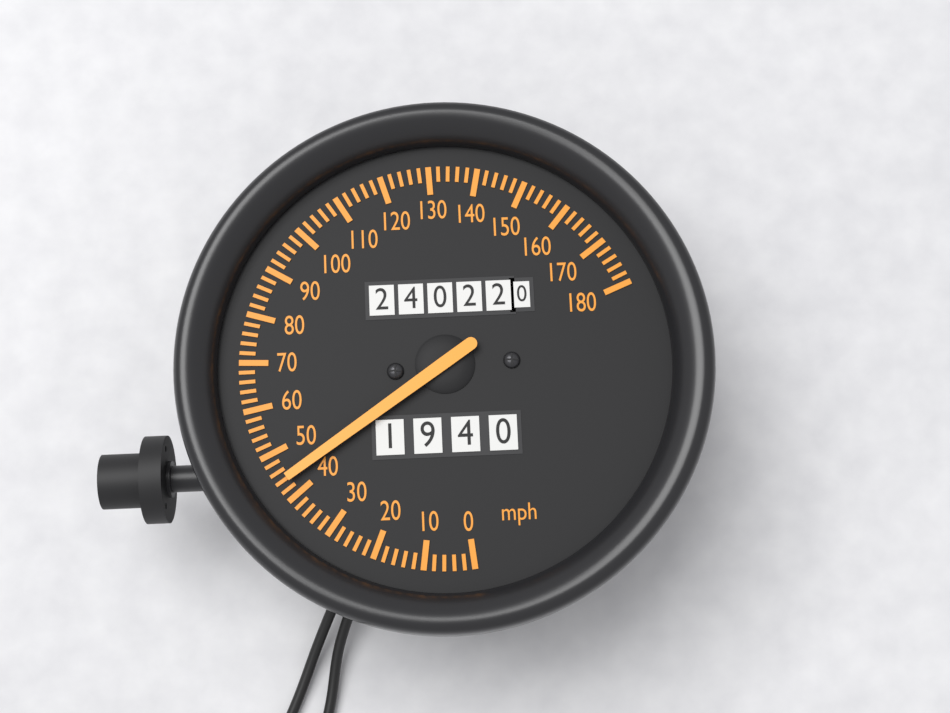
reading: 44 mph
